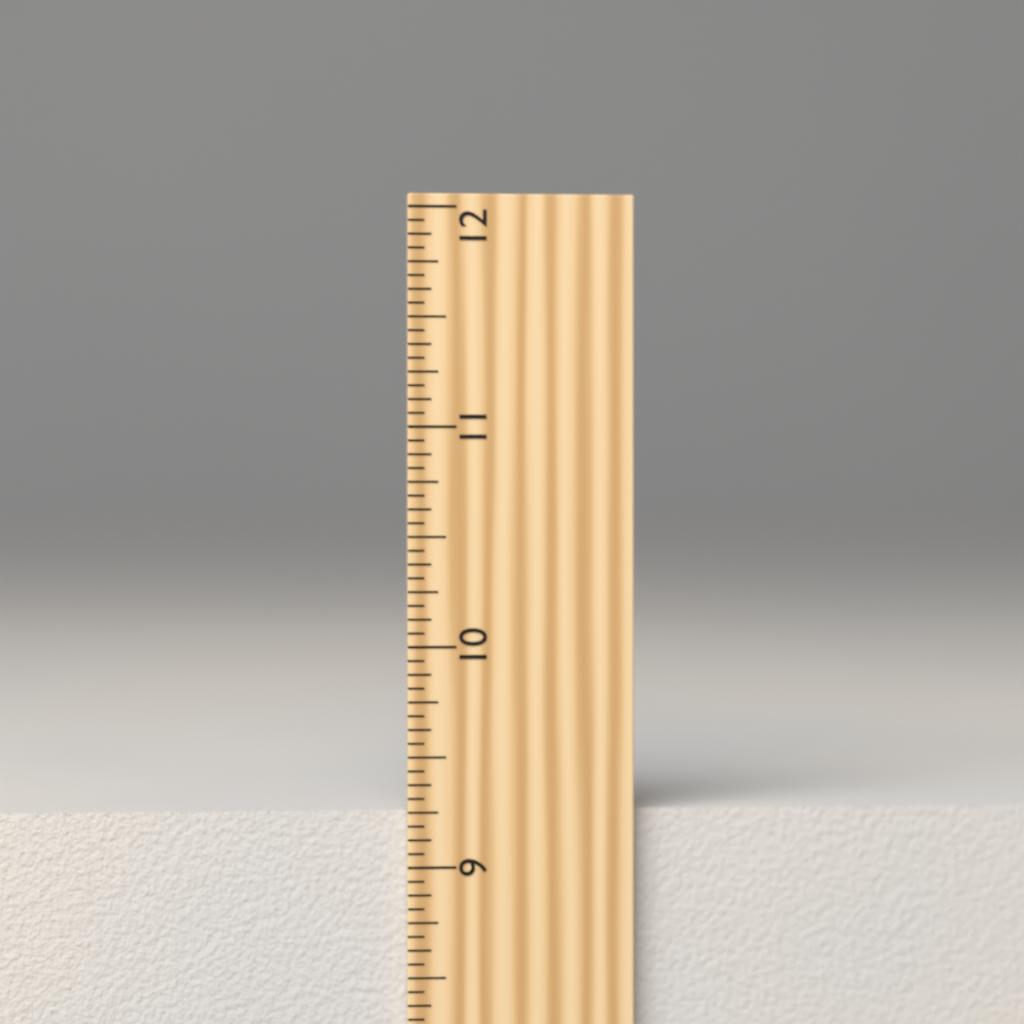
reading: 9.2500 inch
